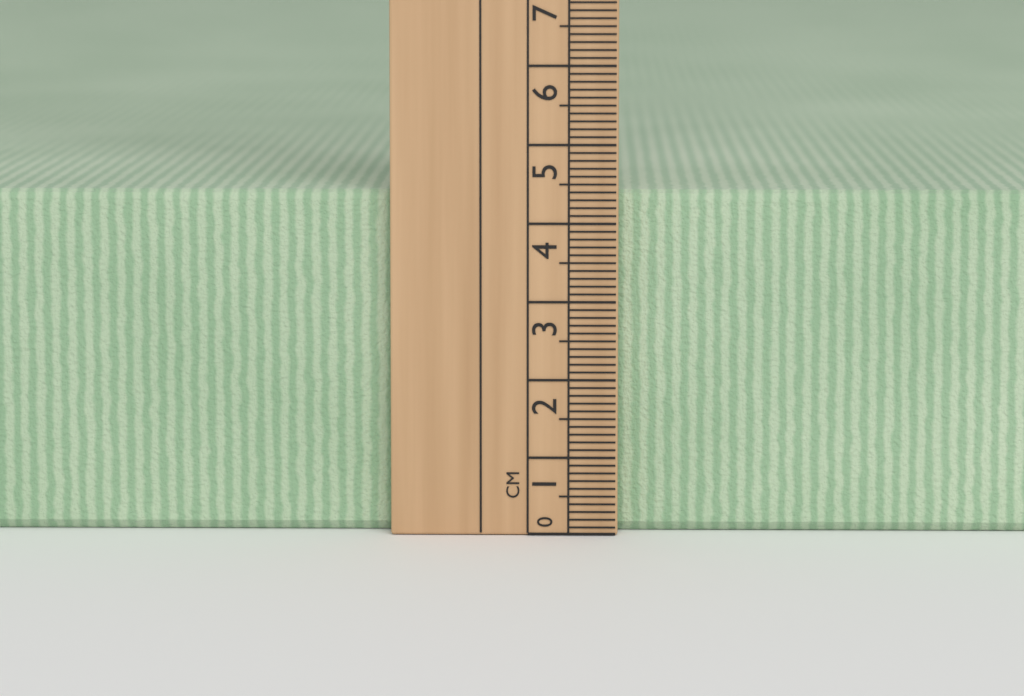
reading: 4.4 cm
